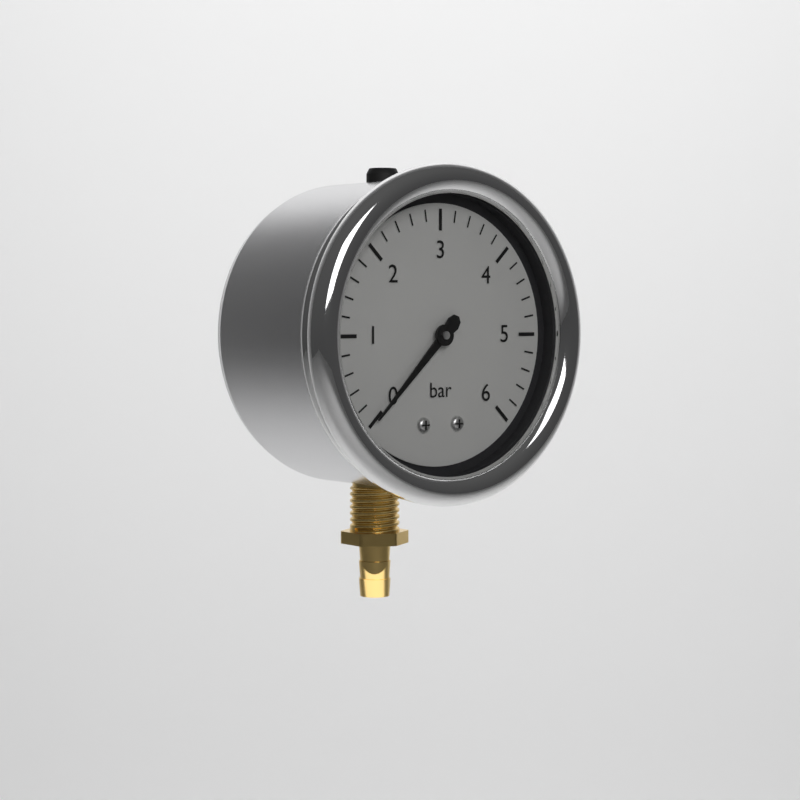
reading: 0.0 bar
